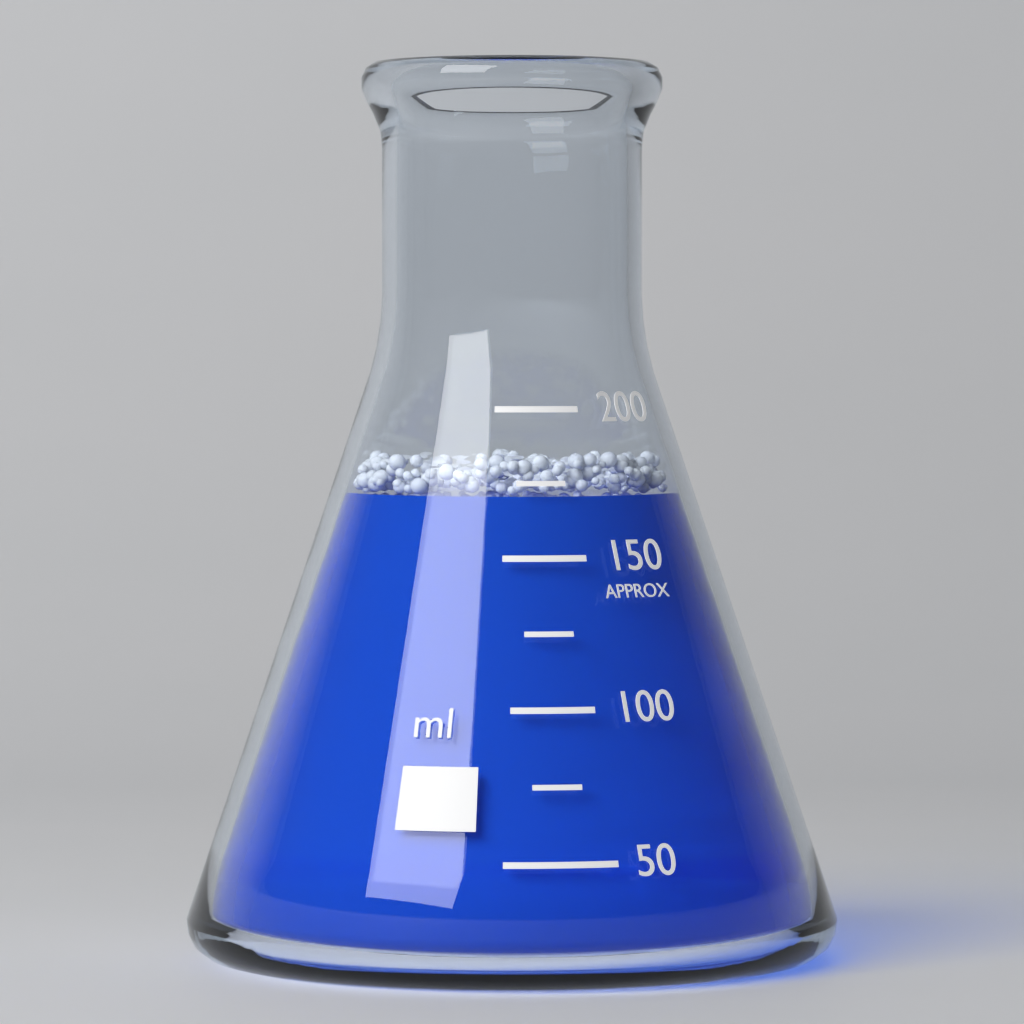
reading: 170 ml
